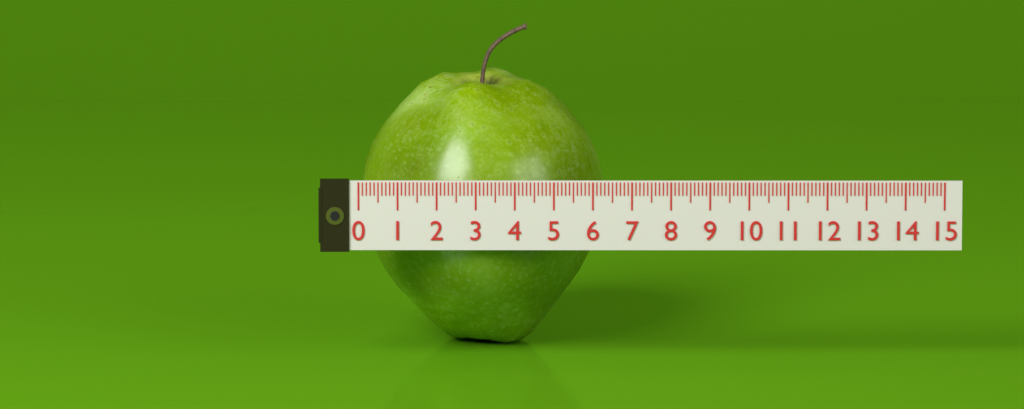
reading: 6.3 (no unit)
